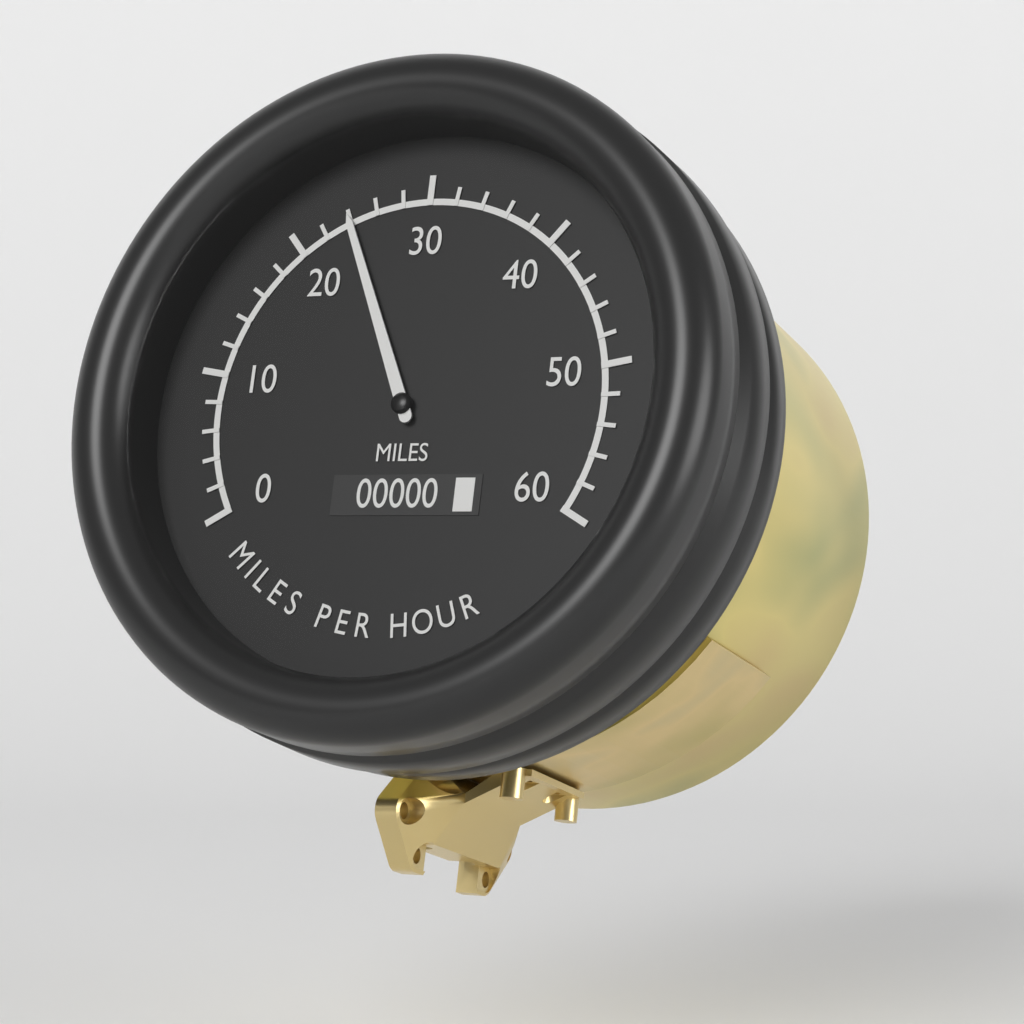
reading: 24 mph
